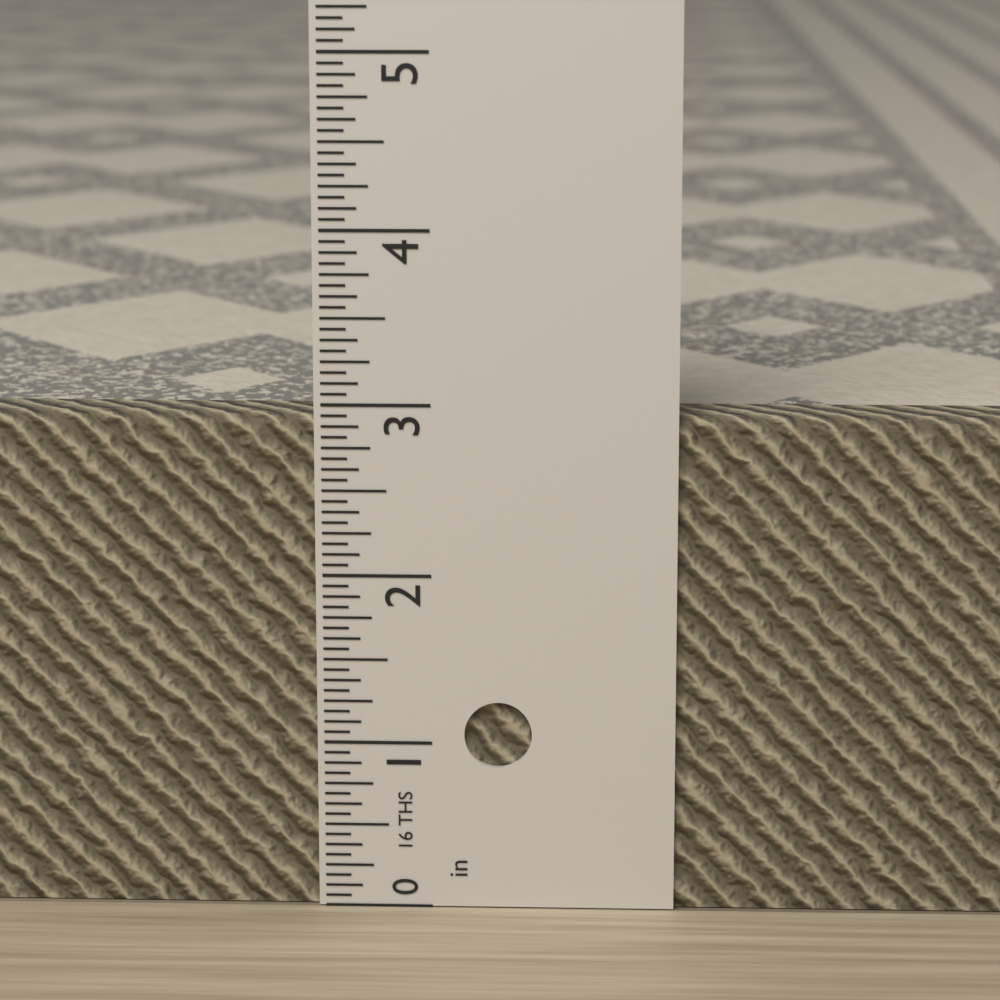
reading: 2.9375 in
